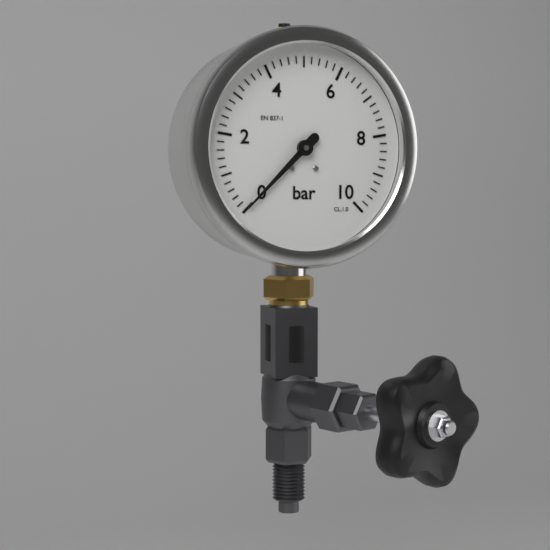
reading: 0.0 bar
